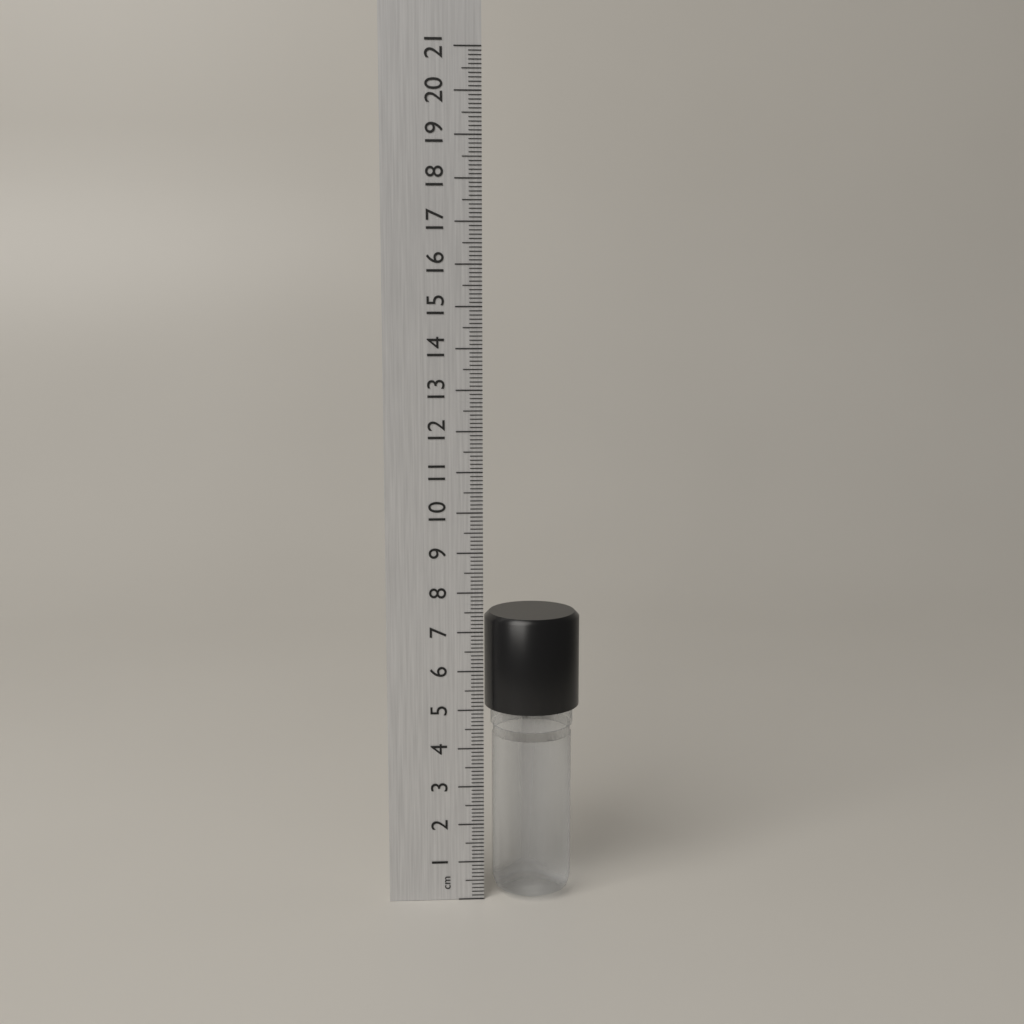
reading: 7.4 cm
